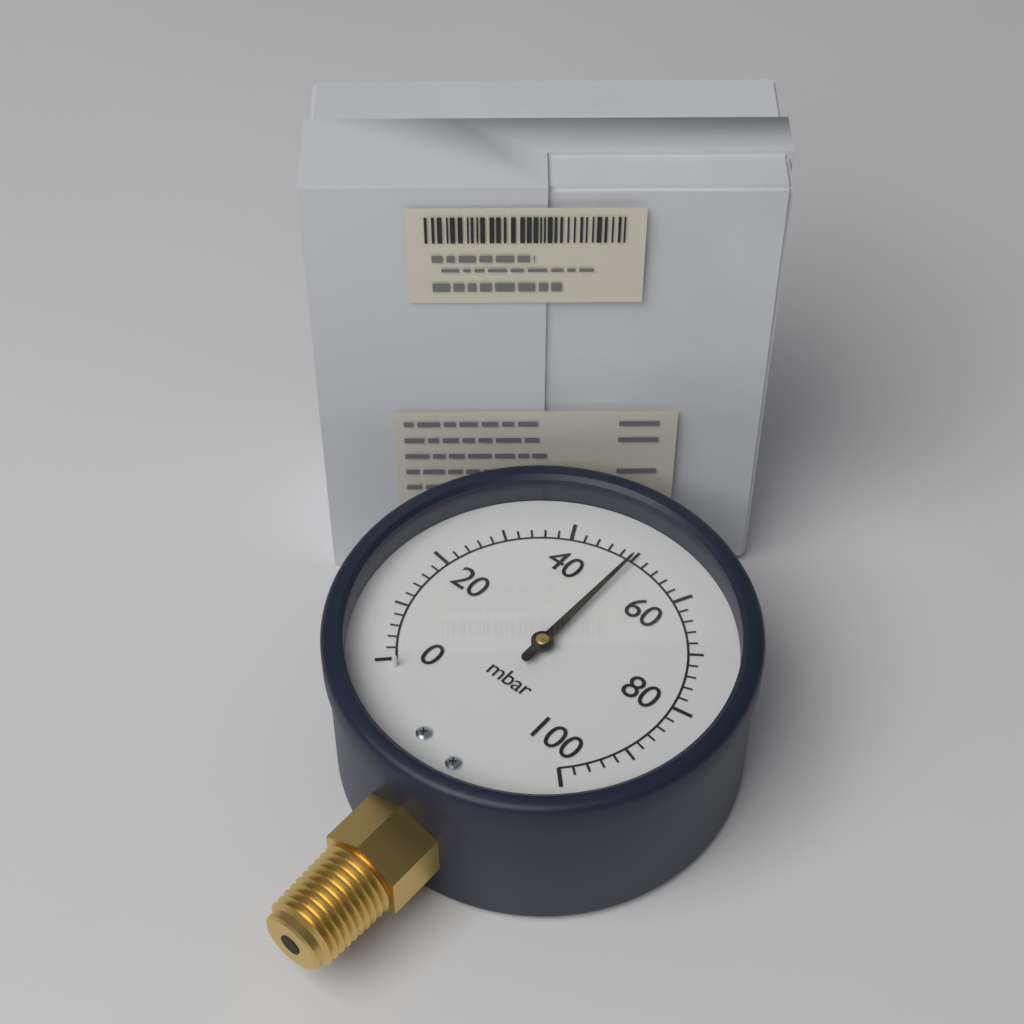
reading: 50 mbar
